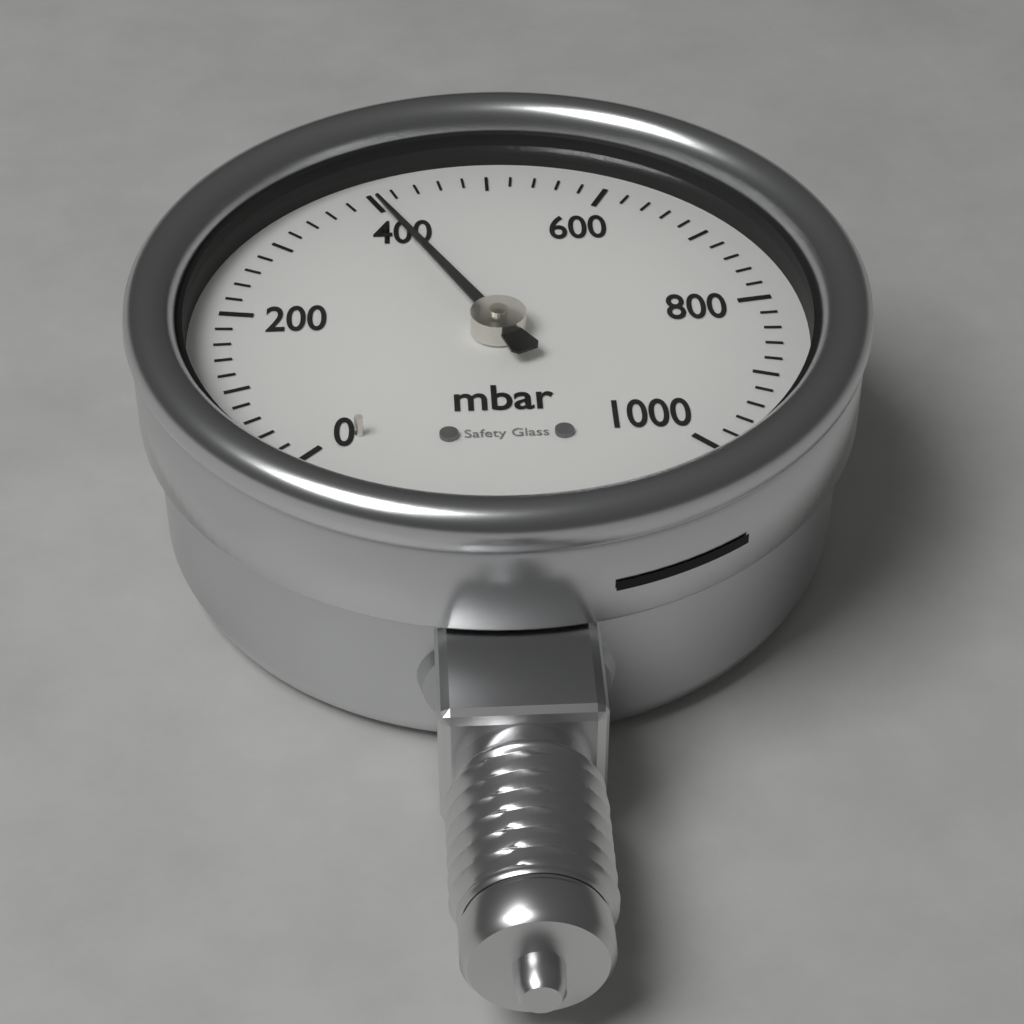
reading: 400 mbar
